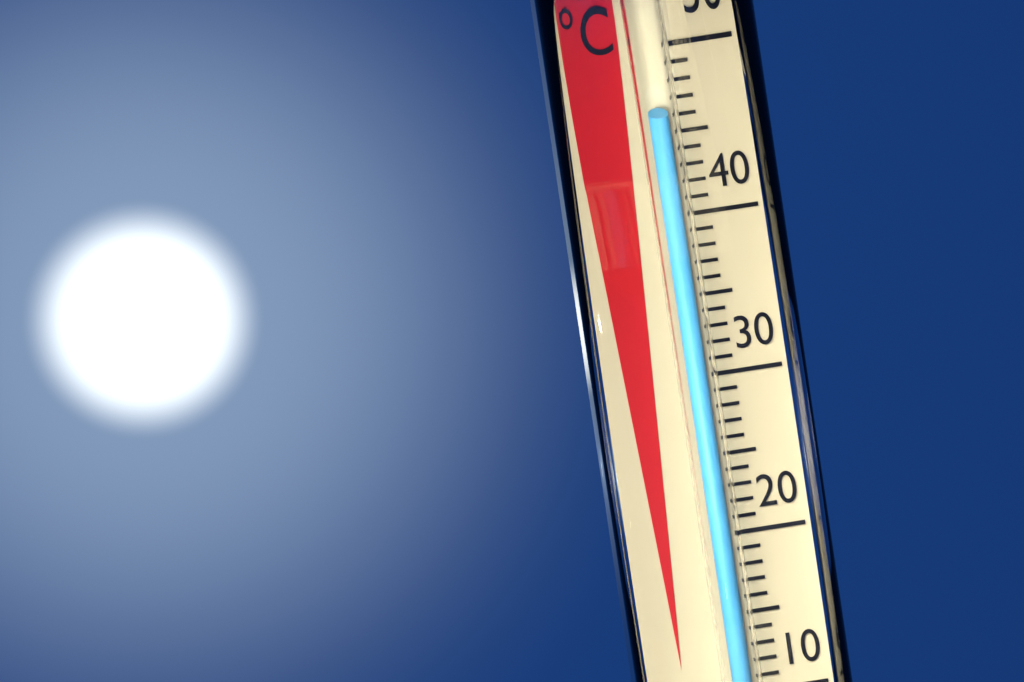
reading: 47 °C
